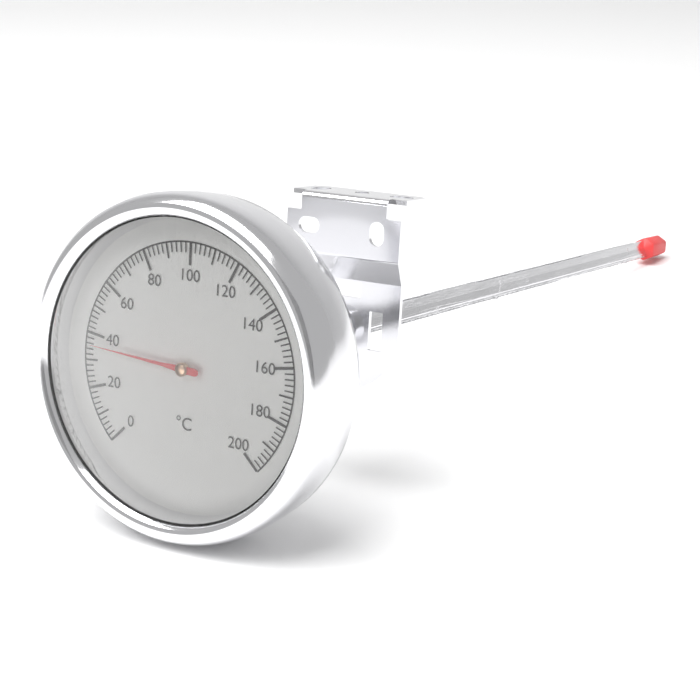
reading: 36 °C
